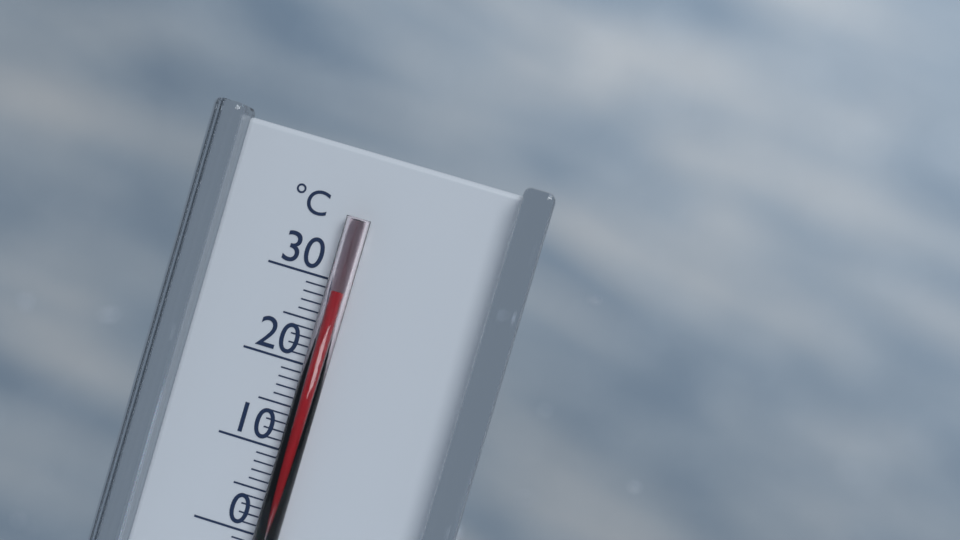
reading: 29 °C
